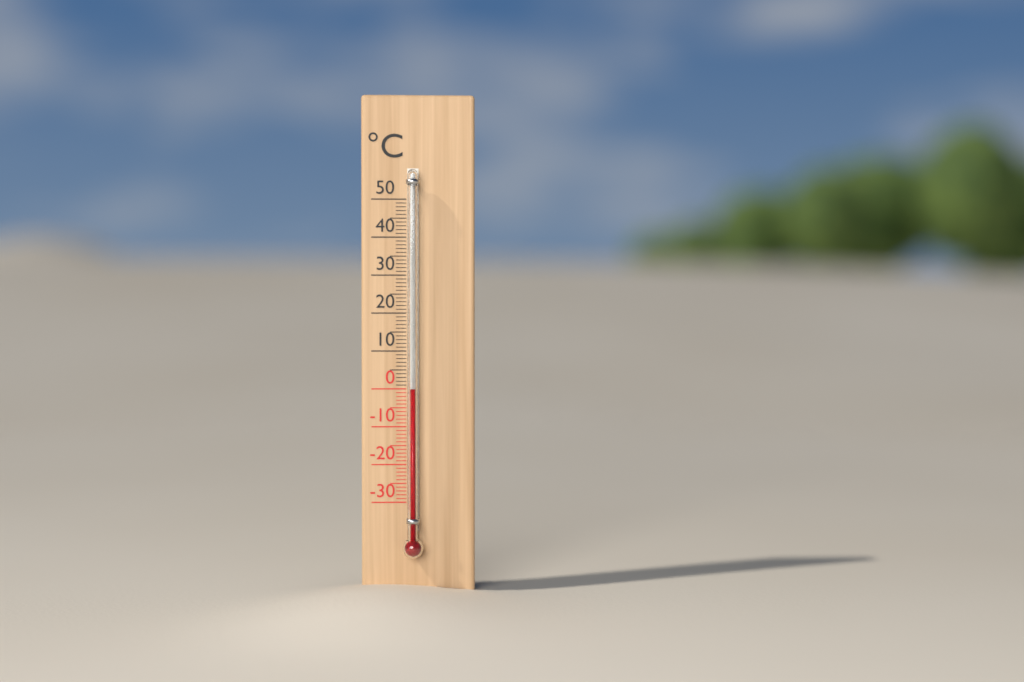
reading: 0 °C
